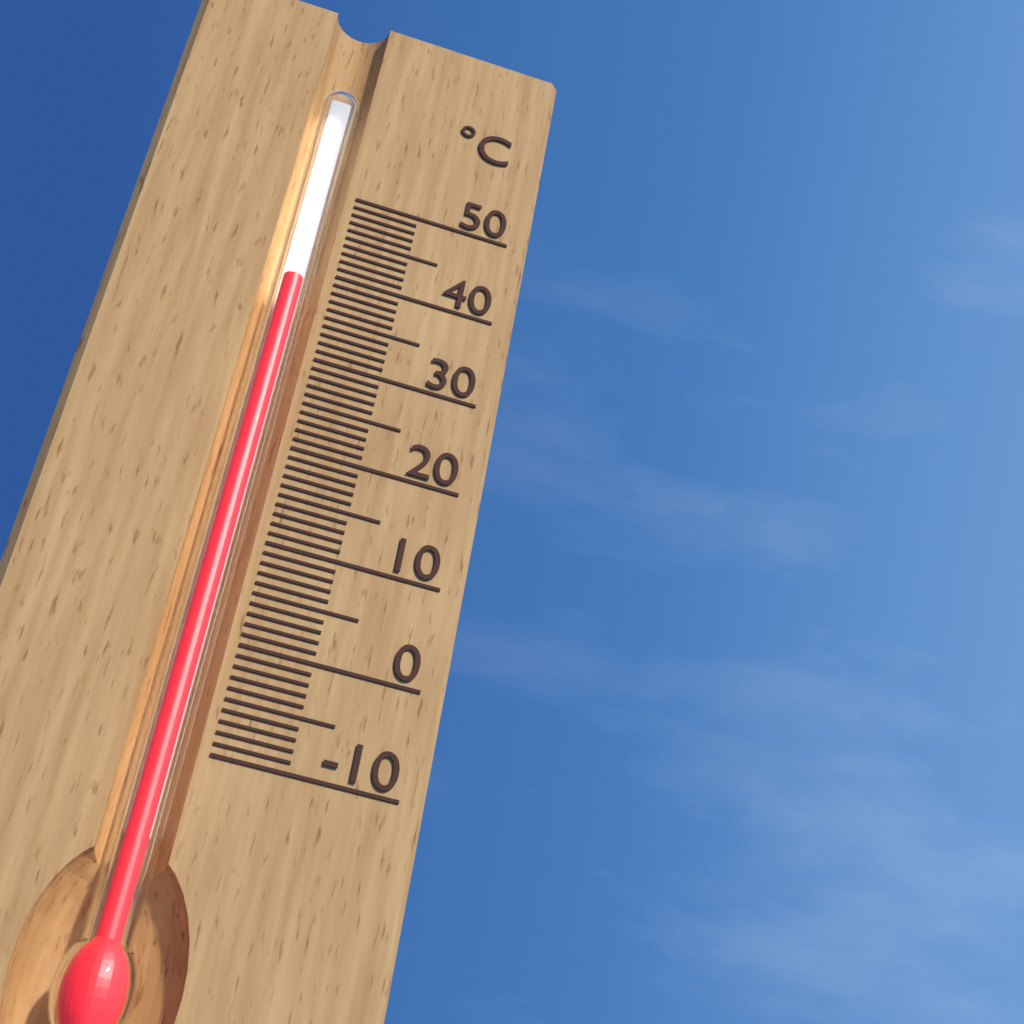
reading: 38 °C
